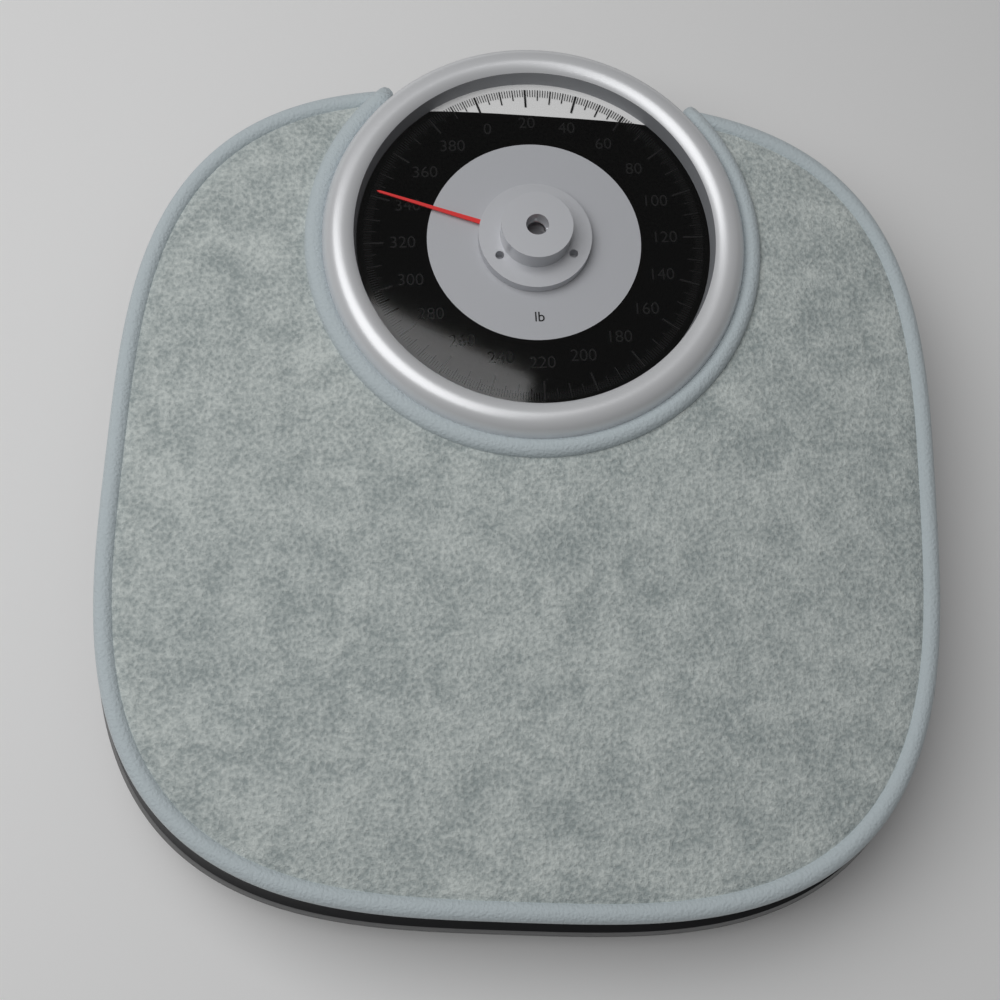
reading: 342 lb
